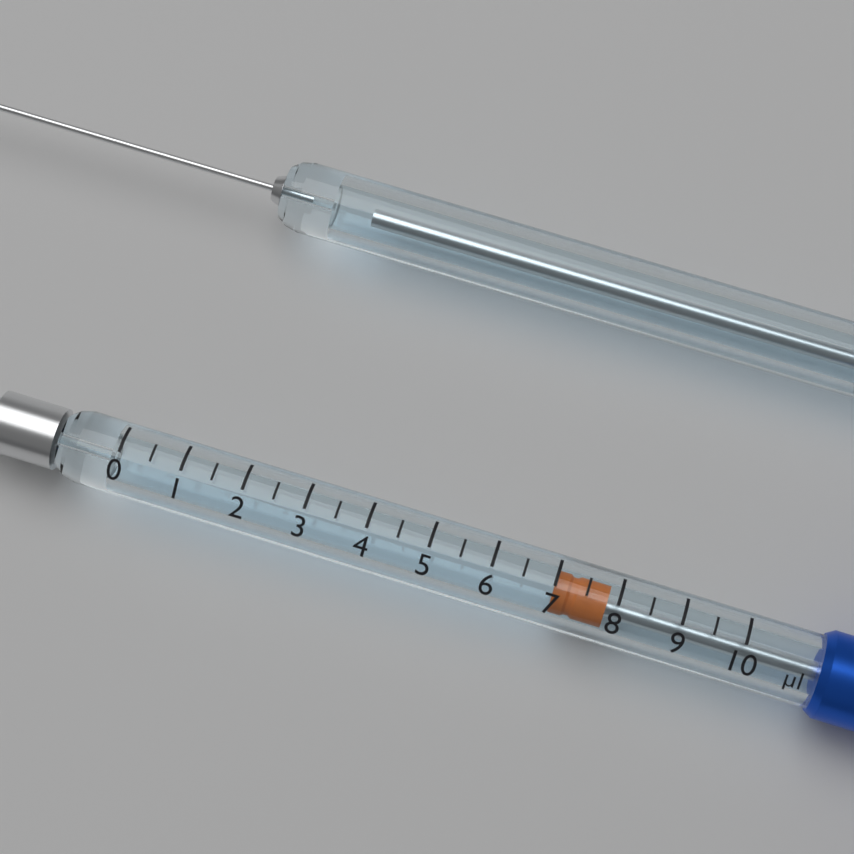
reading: 7.0 µl
